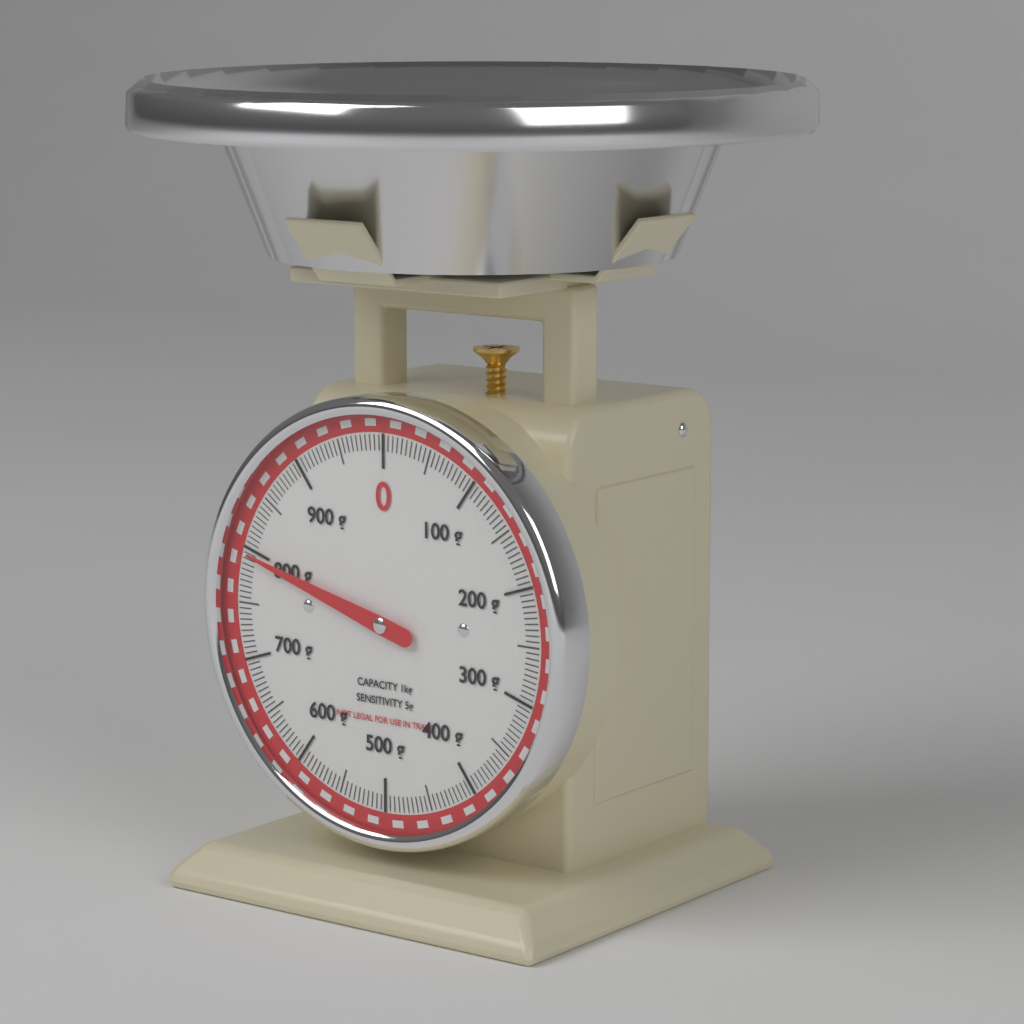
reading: 795 g
